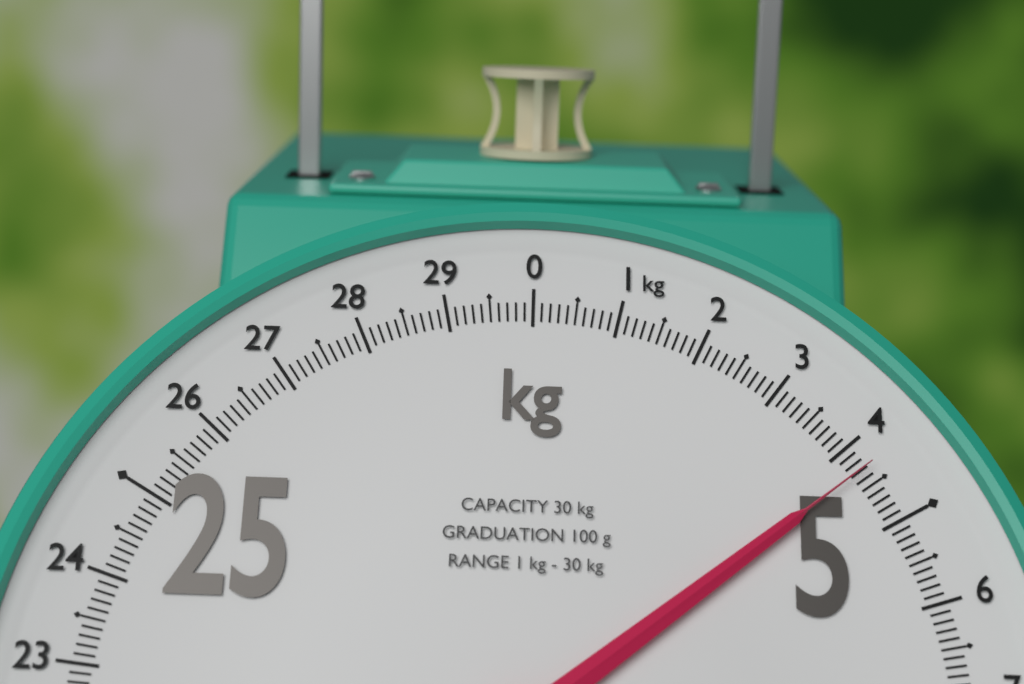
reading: 4.3 kg
